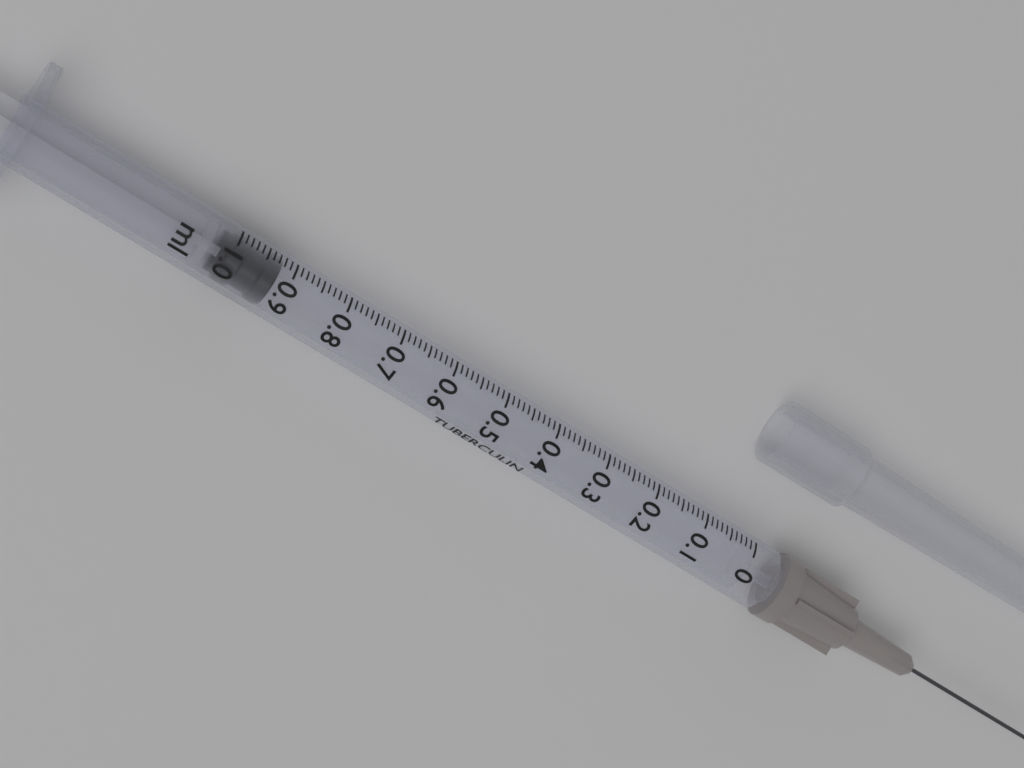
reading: 0.92 ml
